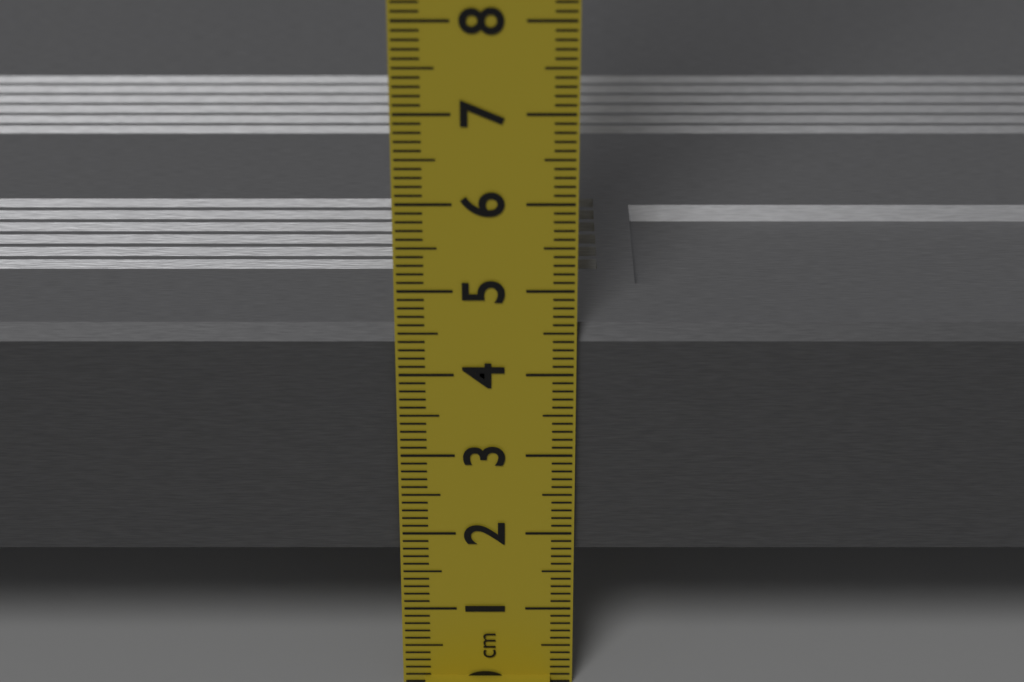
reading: 4.5 cm
